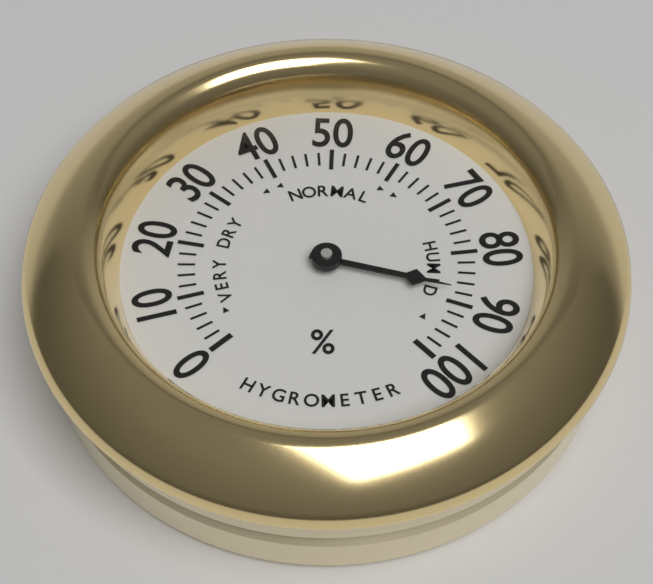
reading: 88 %
